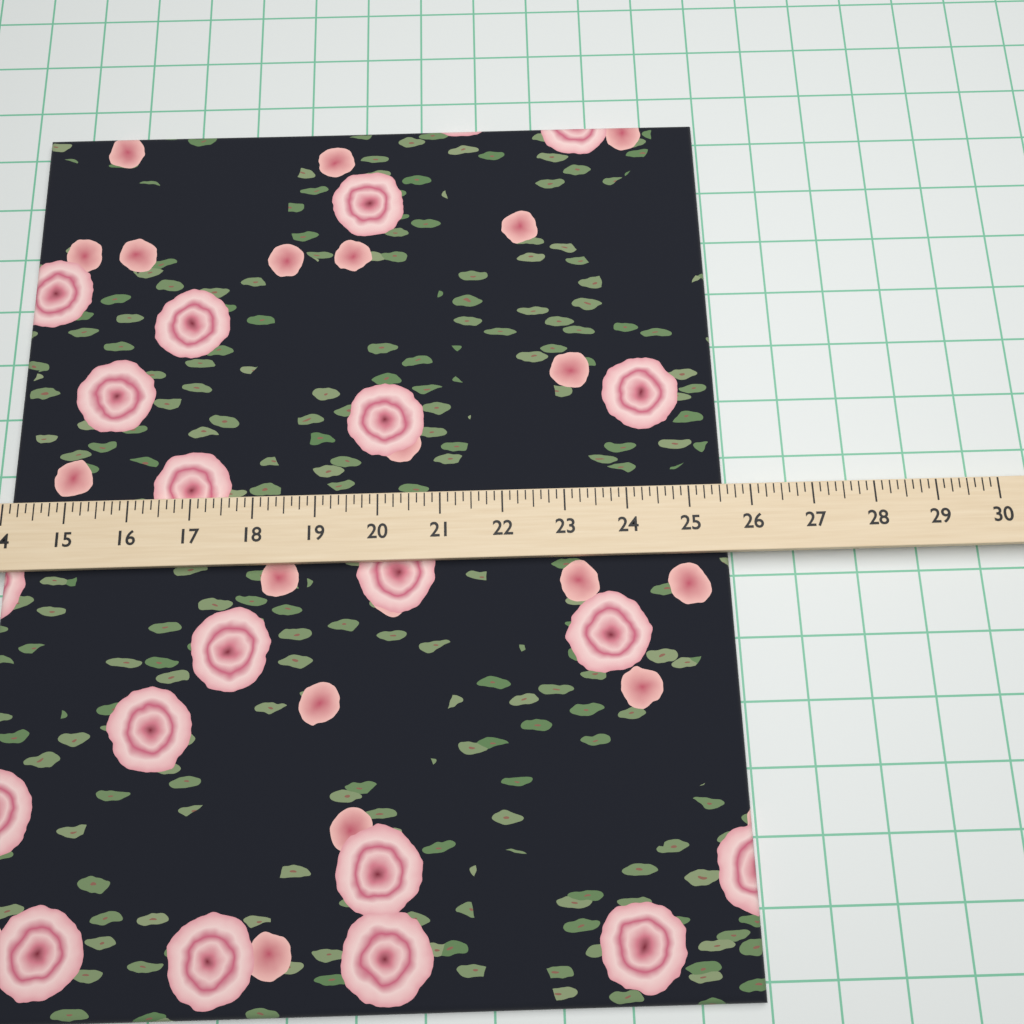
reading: 25.625 (no unit)
